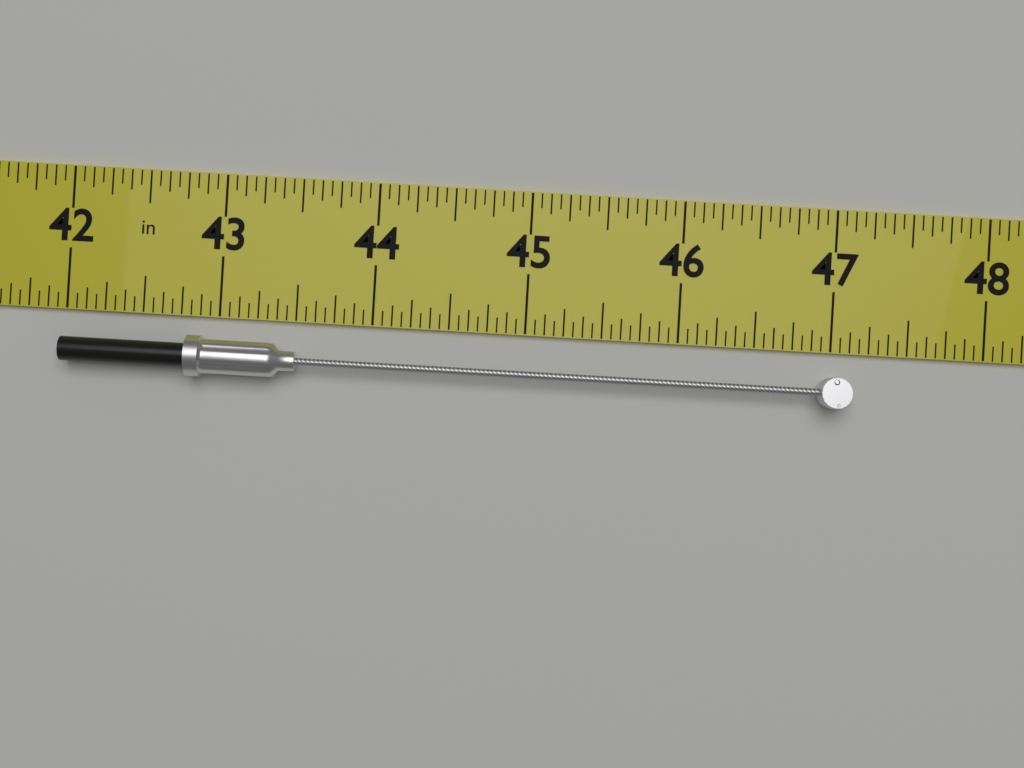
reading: 47.1250 in
